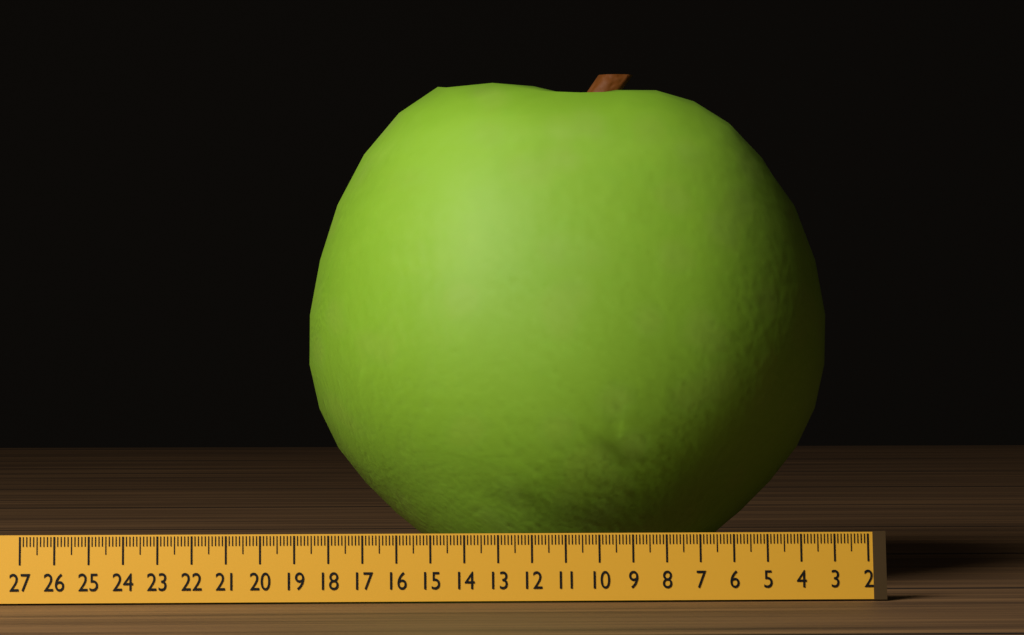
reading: 18.4 (no unit)
